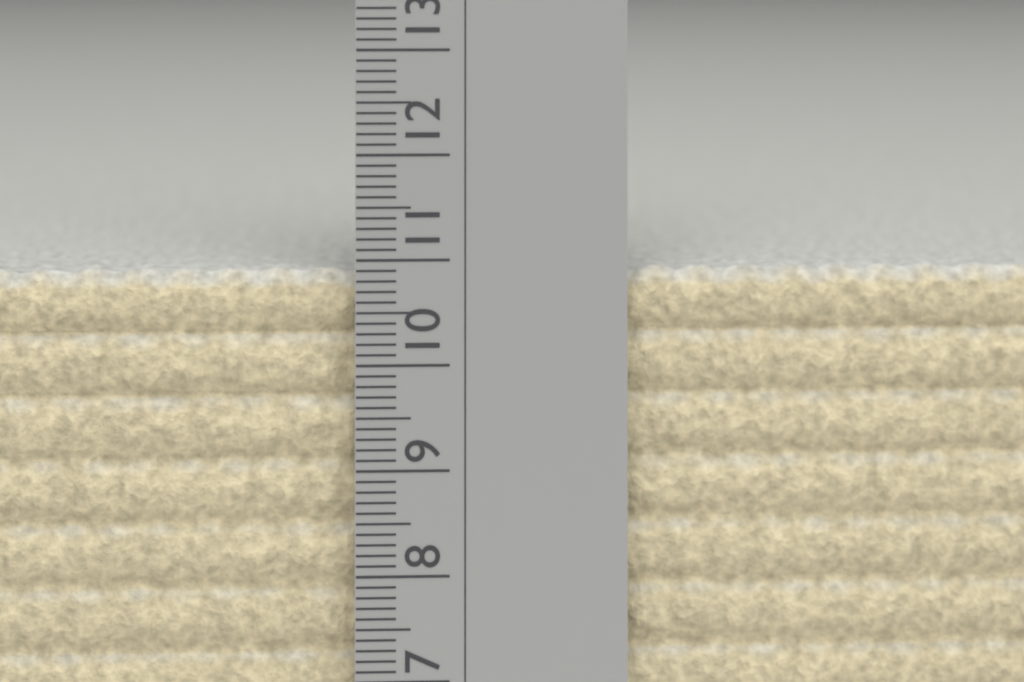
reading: 10.9 cm
